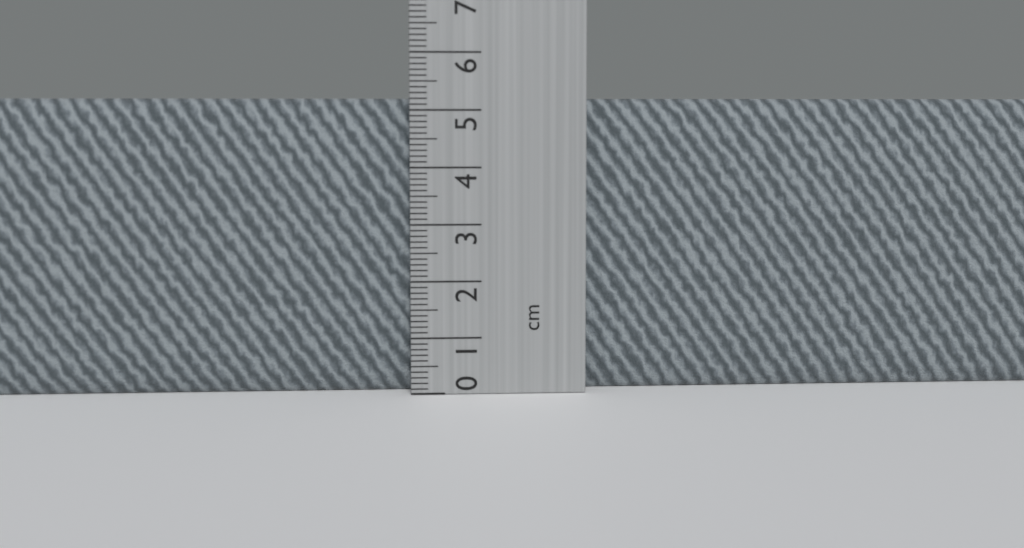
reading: 5.2 cm
